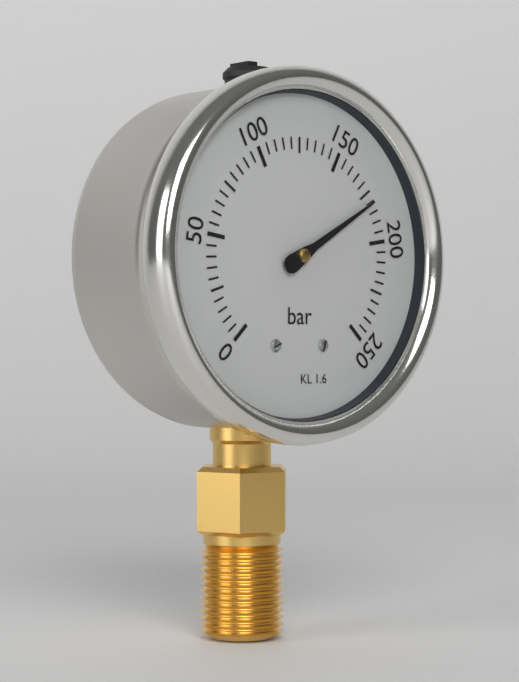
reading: 180 bar
